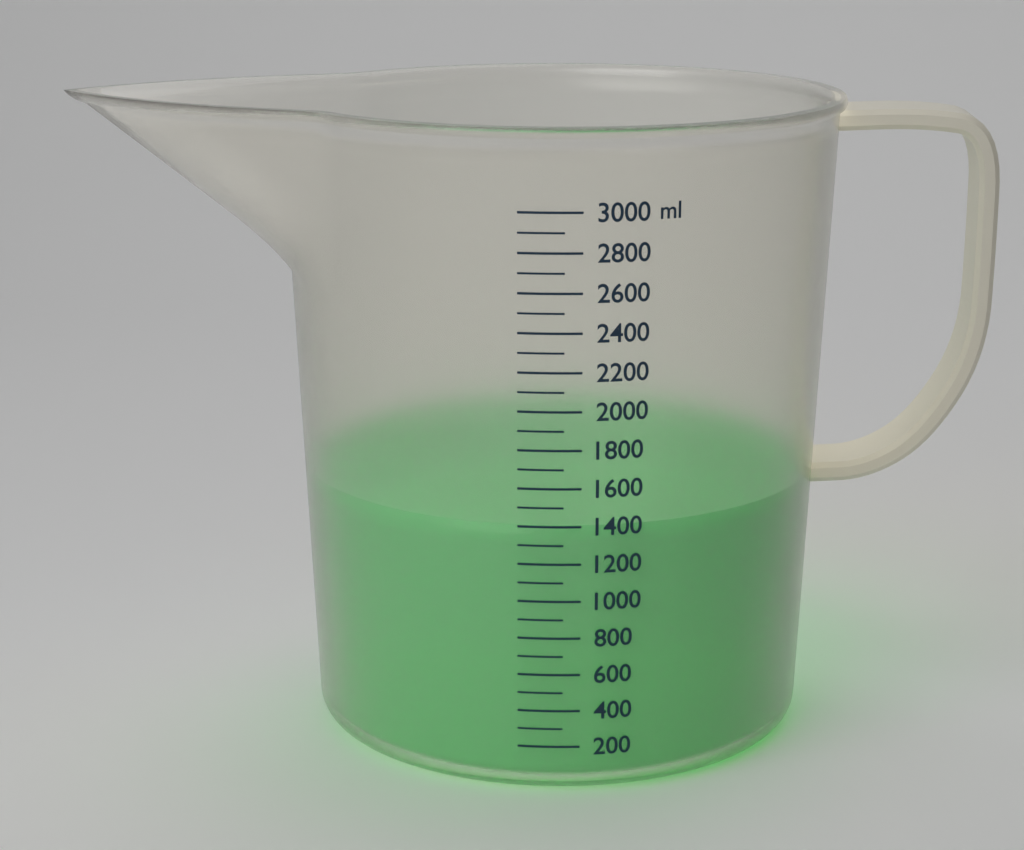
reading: 1400 ml
